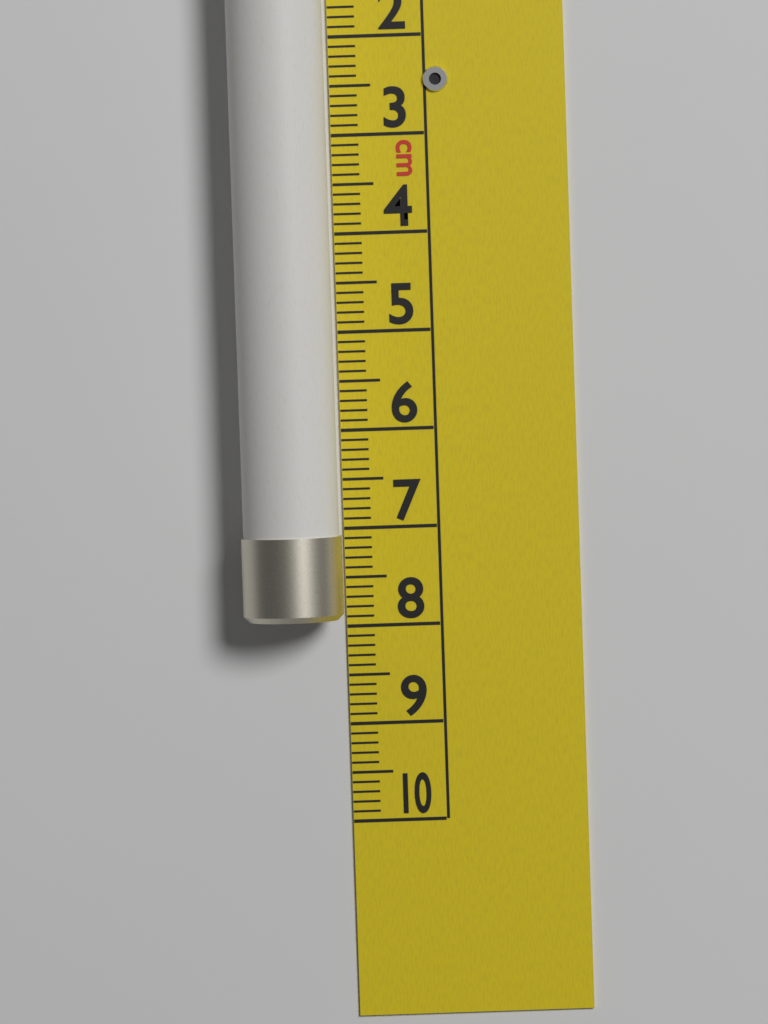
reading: 7.9 cm
